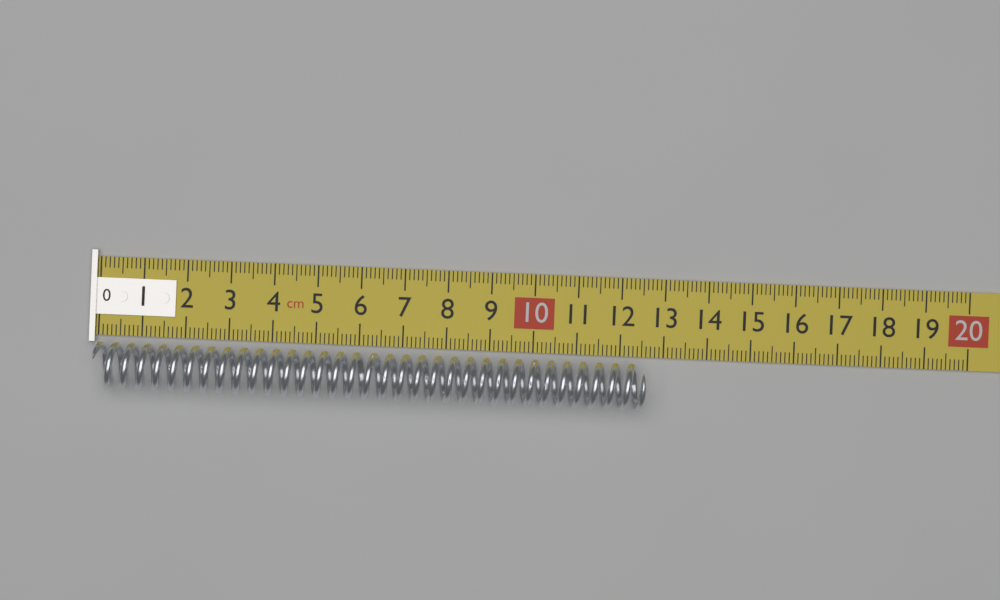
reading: 12.6 cm
